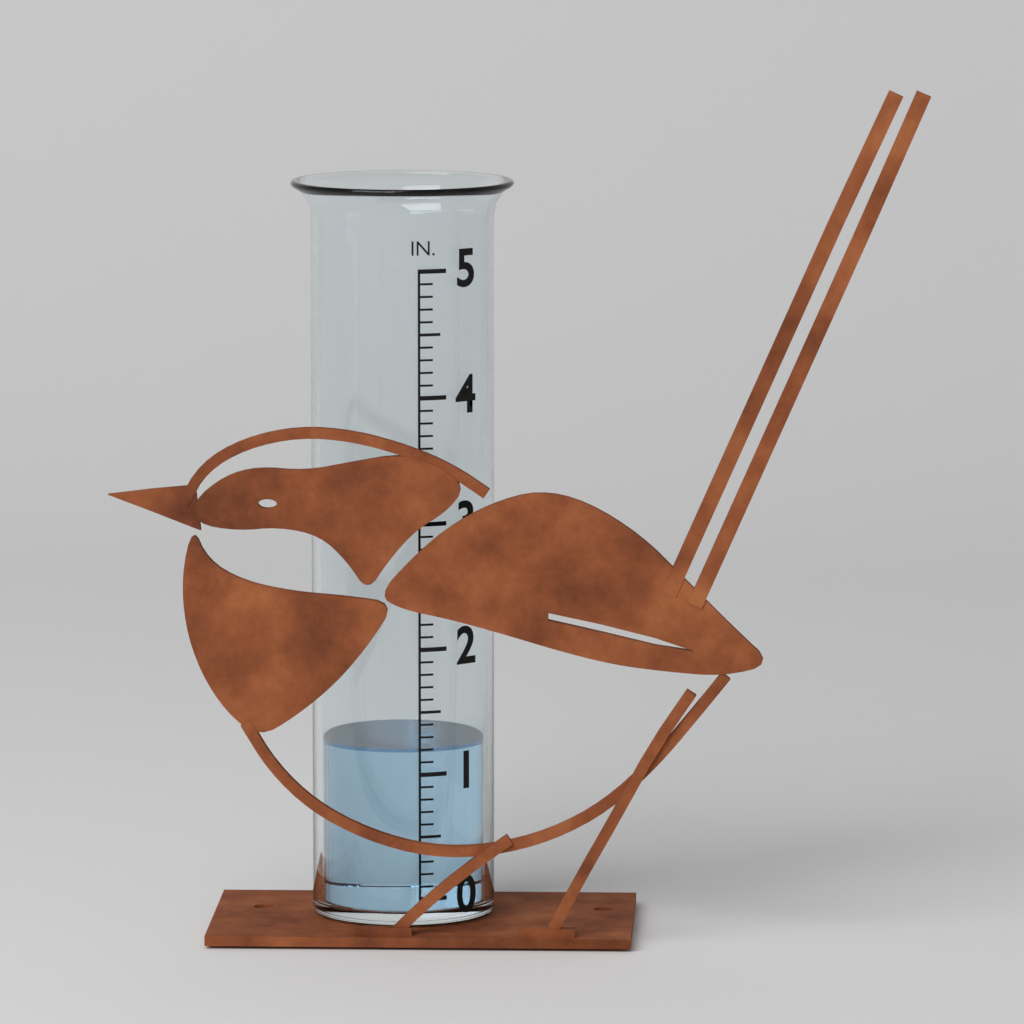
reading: 1.2 in
